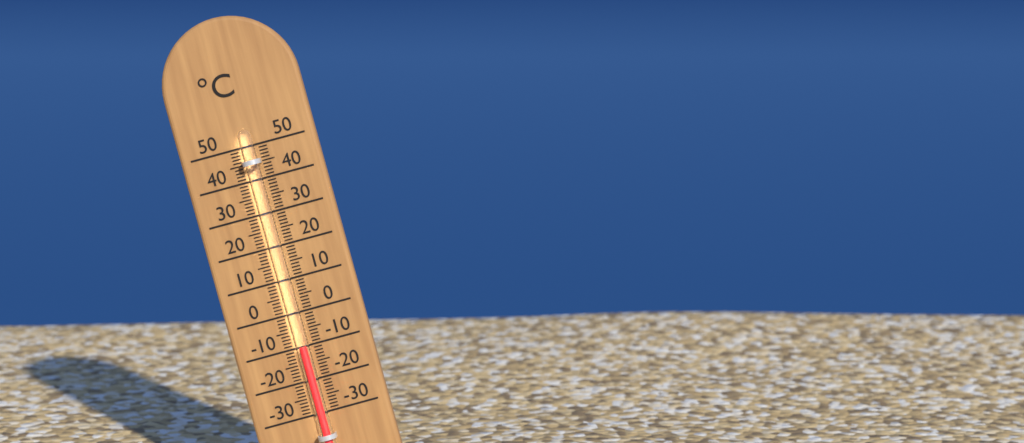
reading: -10 °C
